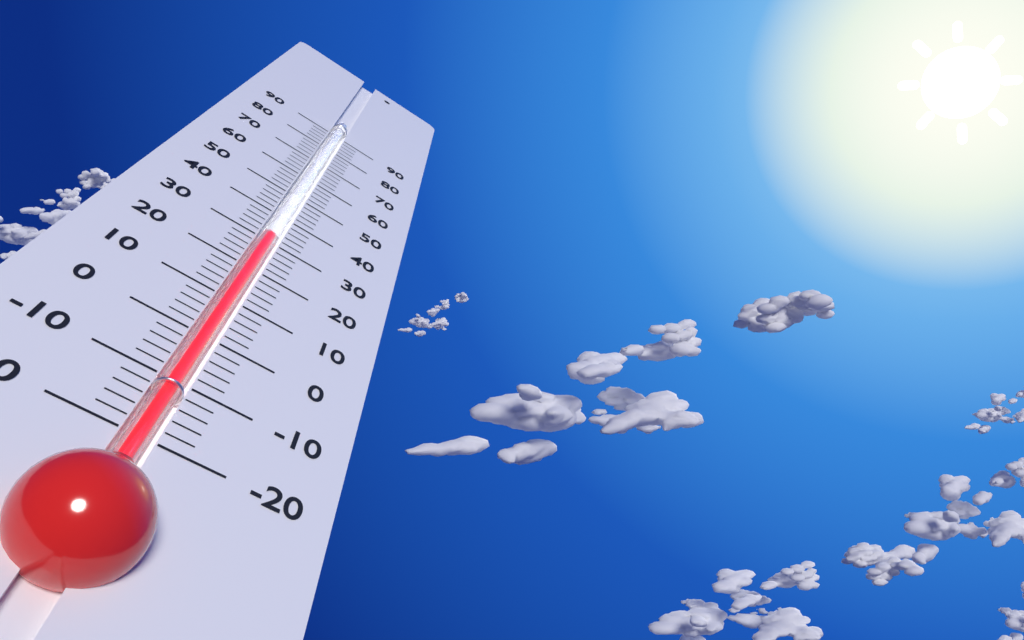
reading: 32 (no unit)
